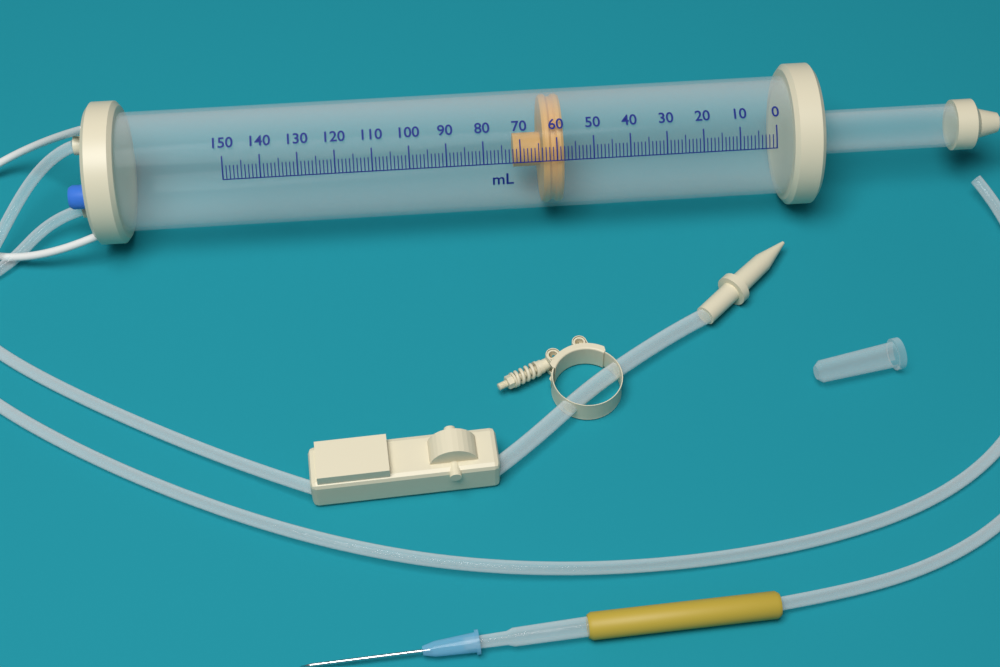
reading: 58 ml
